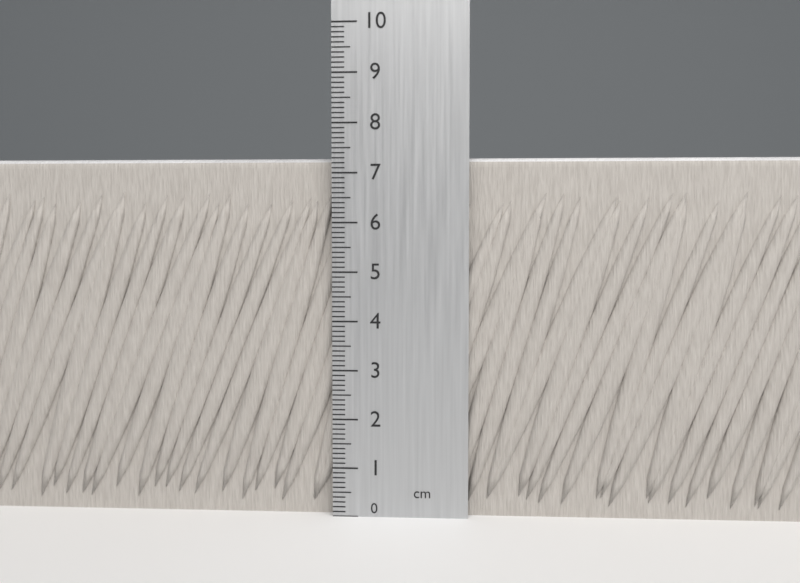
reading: 7.3 cm
